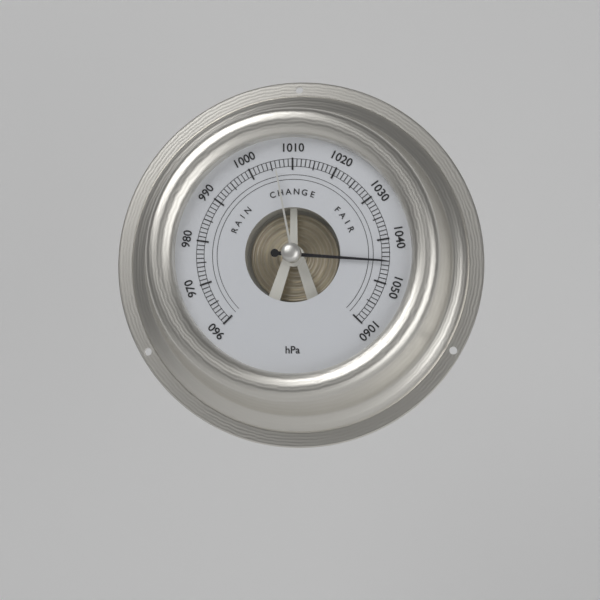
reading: 1045 hPa
